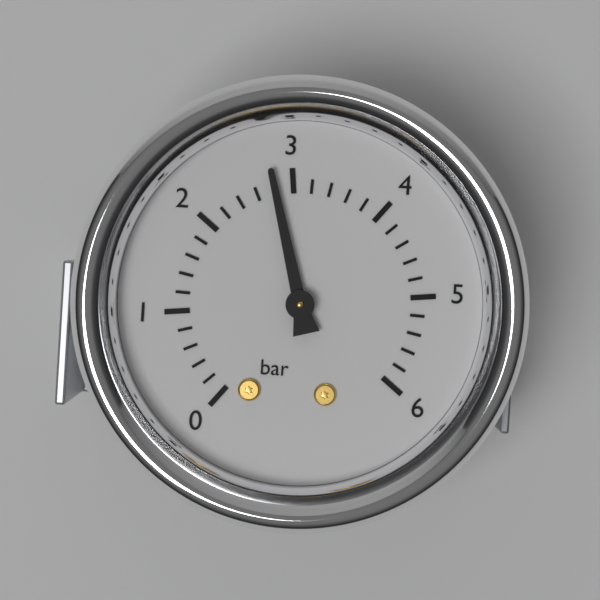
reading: 2.8 bar
